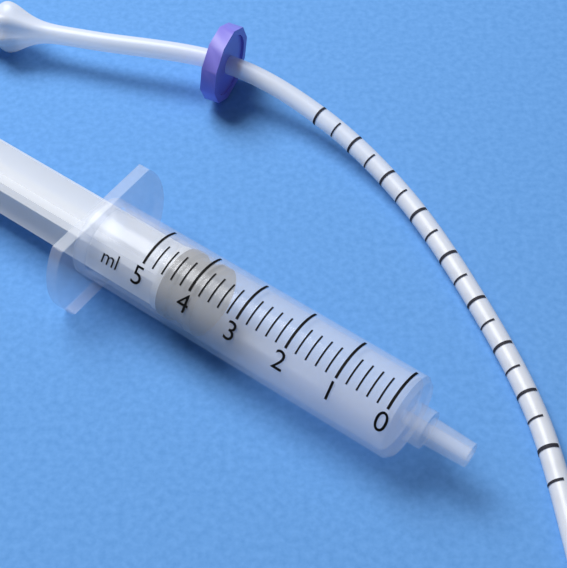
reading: 3.8 ml
